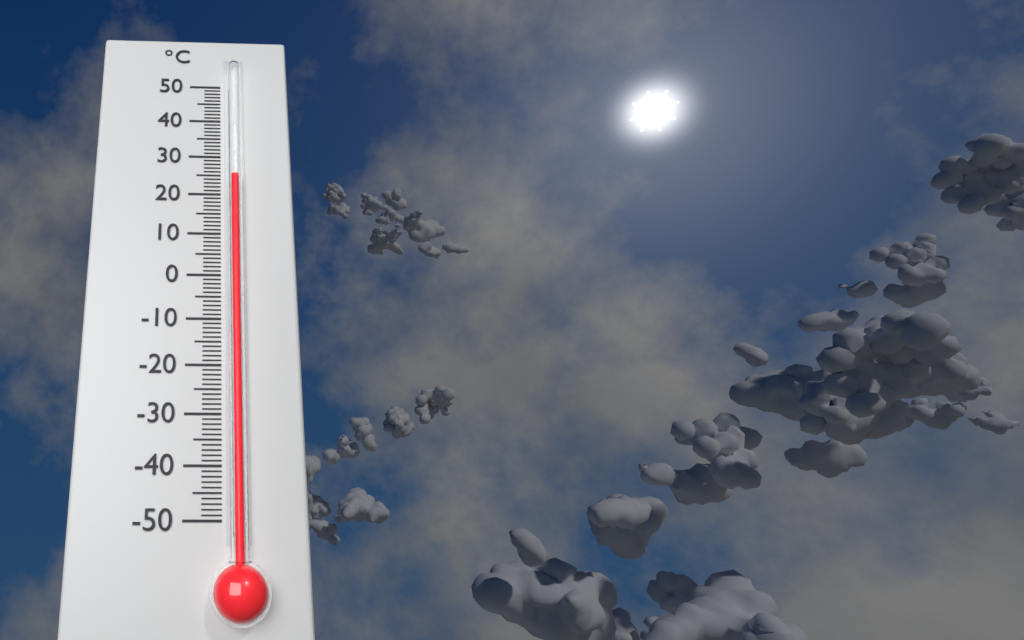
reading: 24 °C
